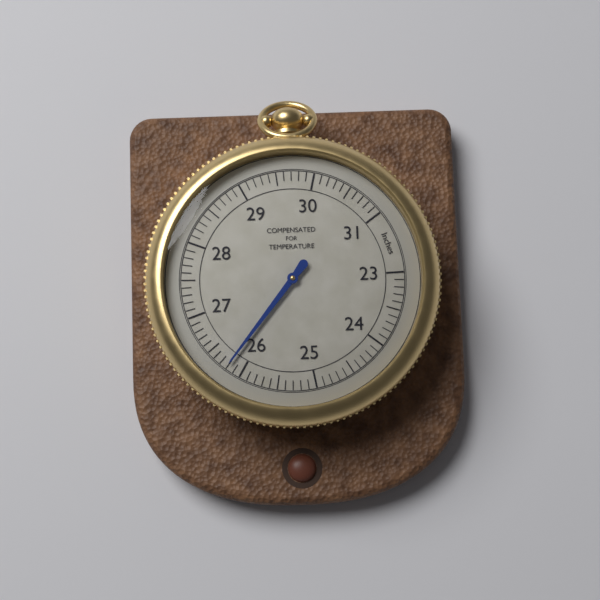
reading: 26.2 inches
